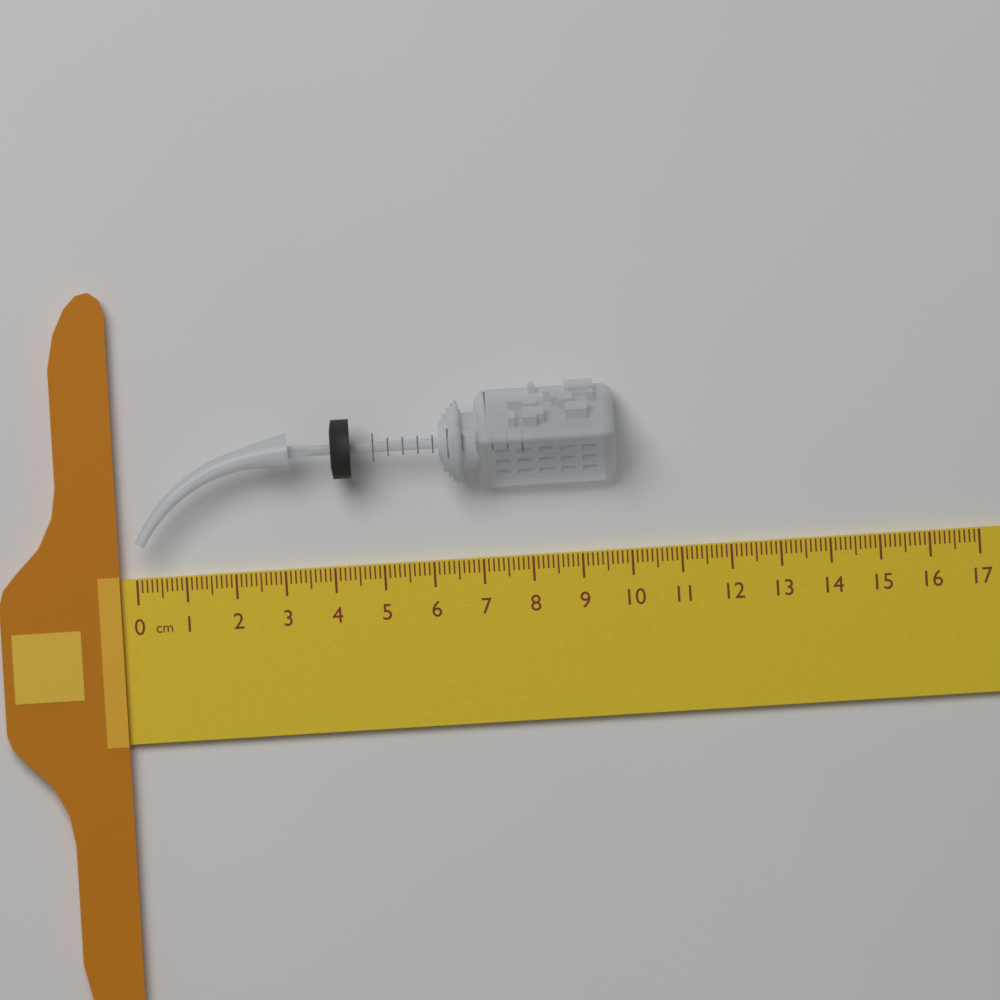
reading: 9.8 cm
